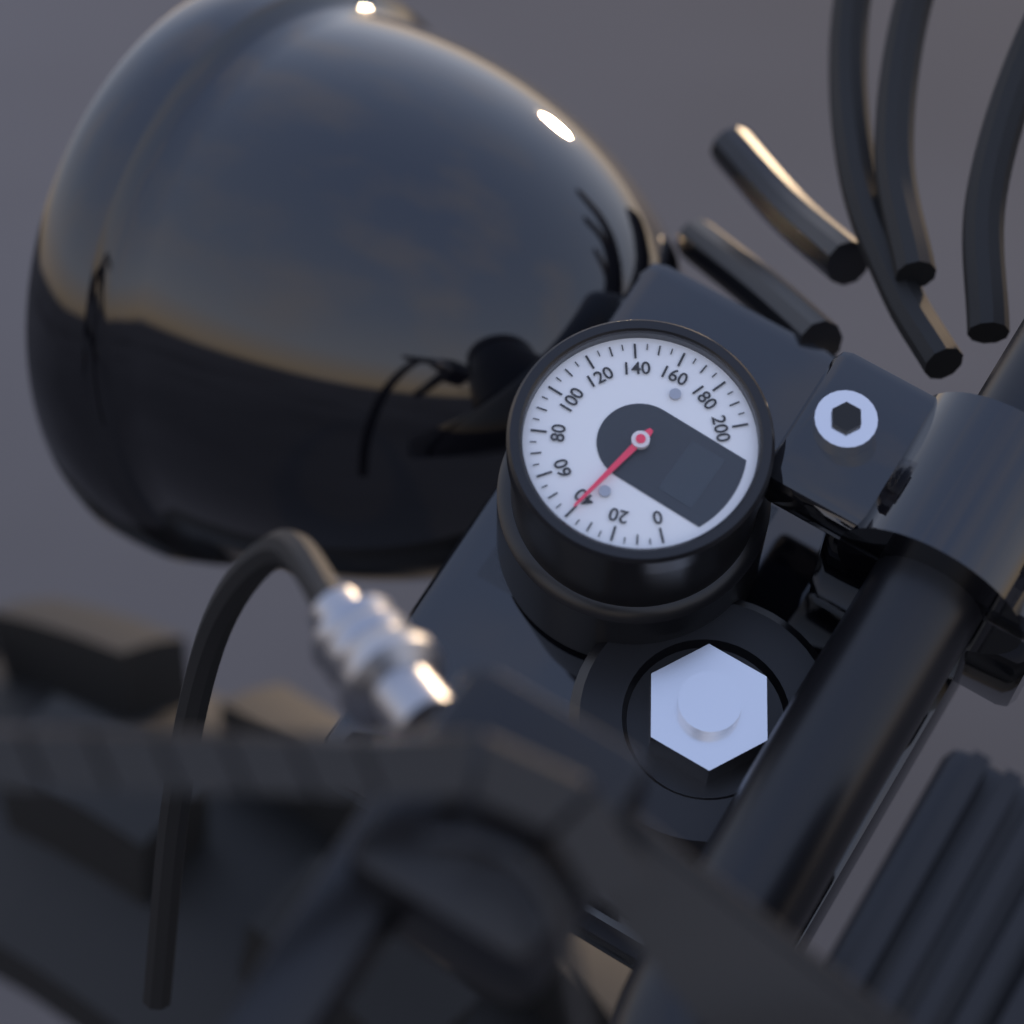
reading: 40 (no unit)
